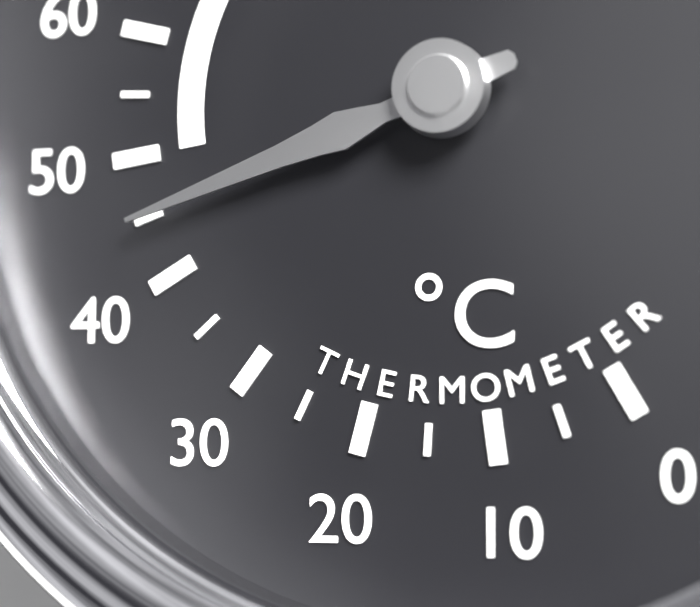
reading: 45 °C
